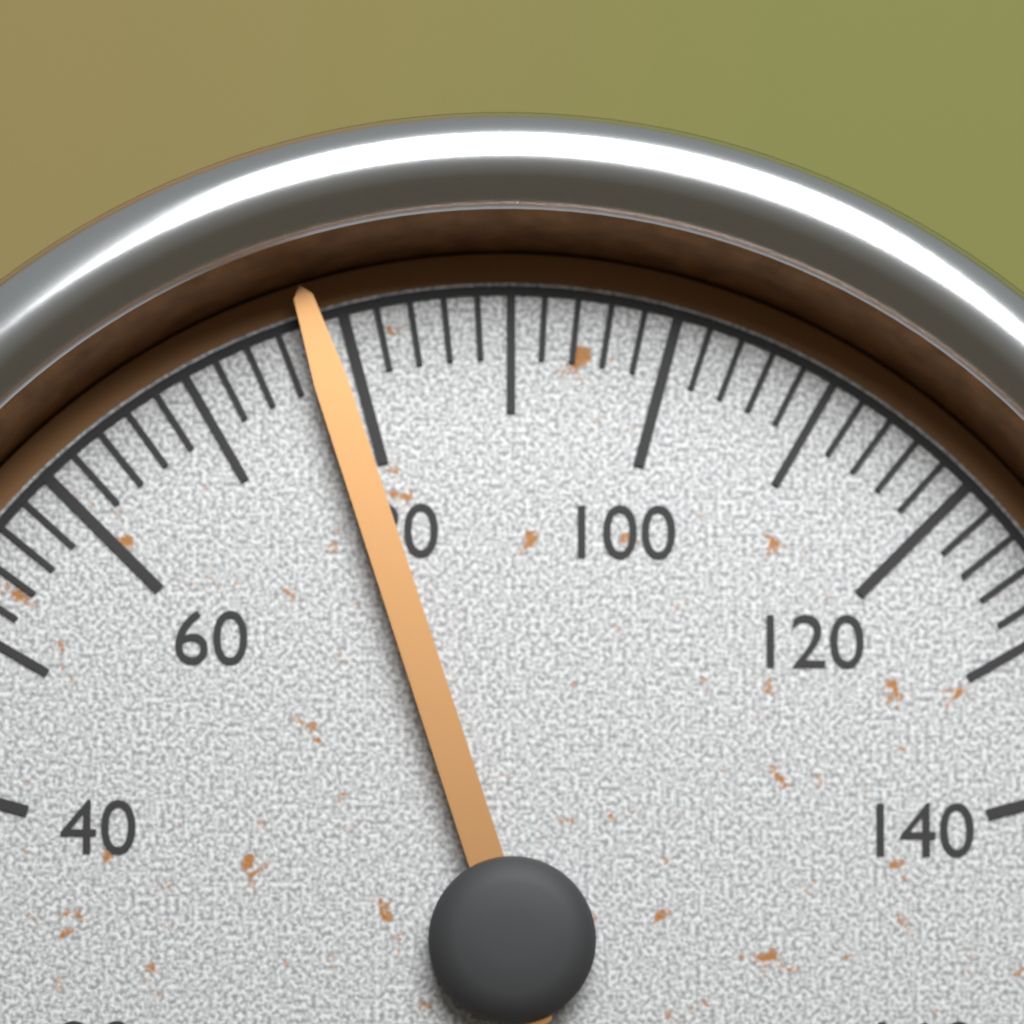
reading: 78 (no unit)
